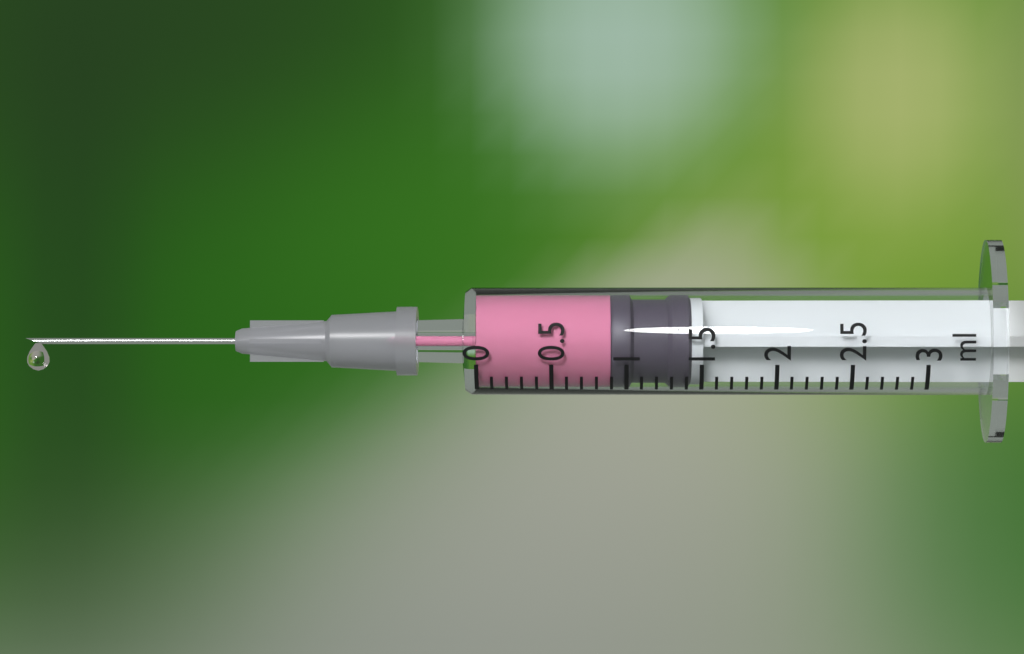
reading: 0.9 ml
